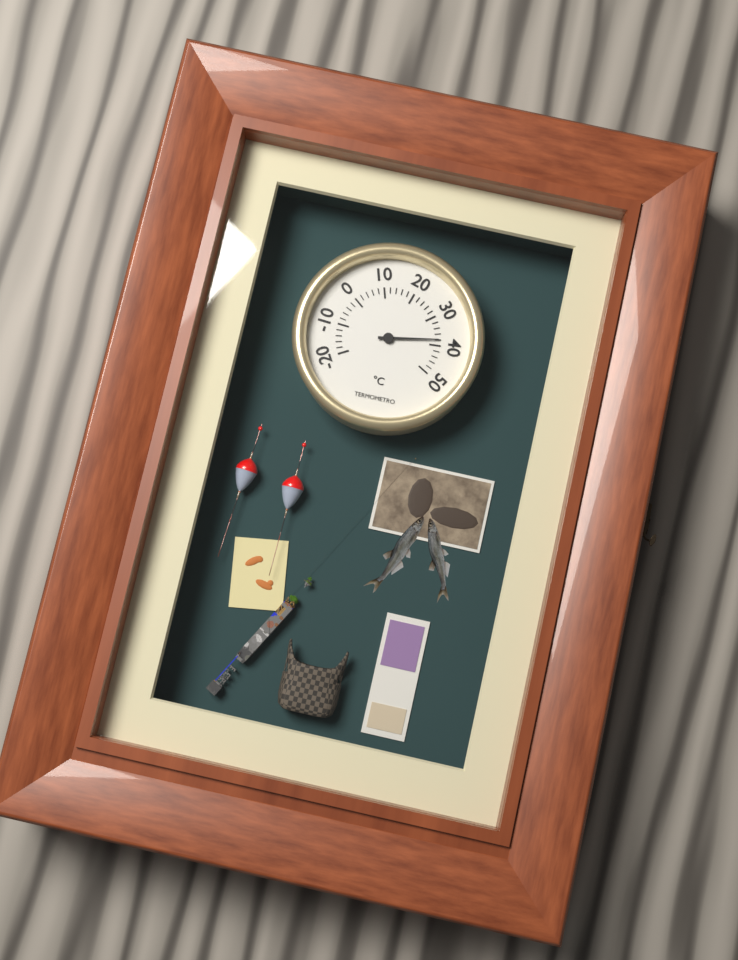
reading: 38 °C
